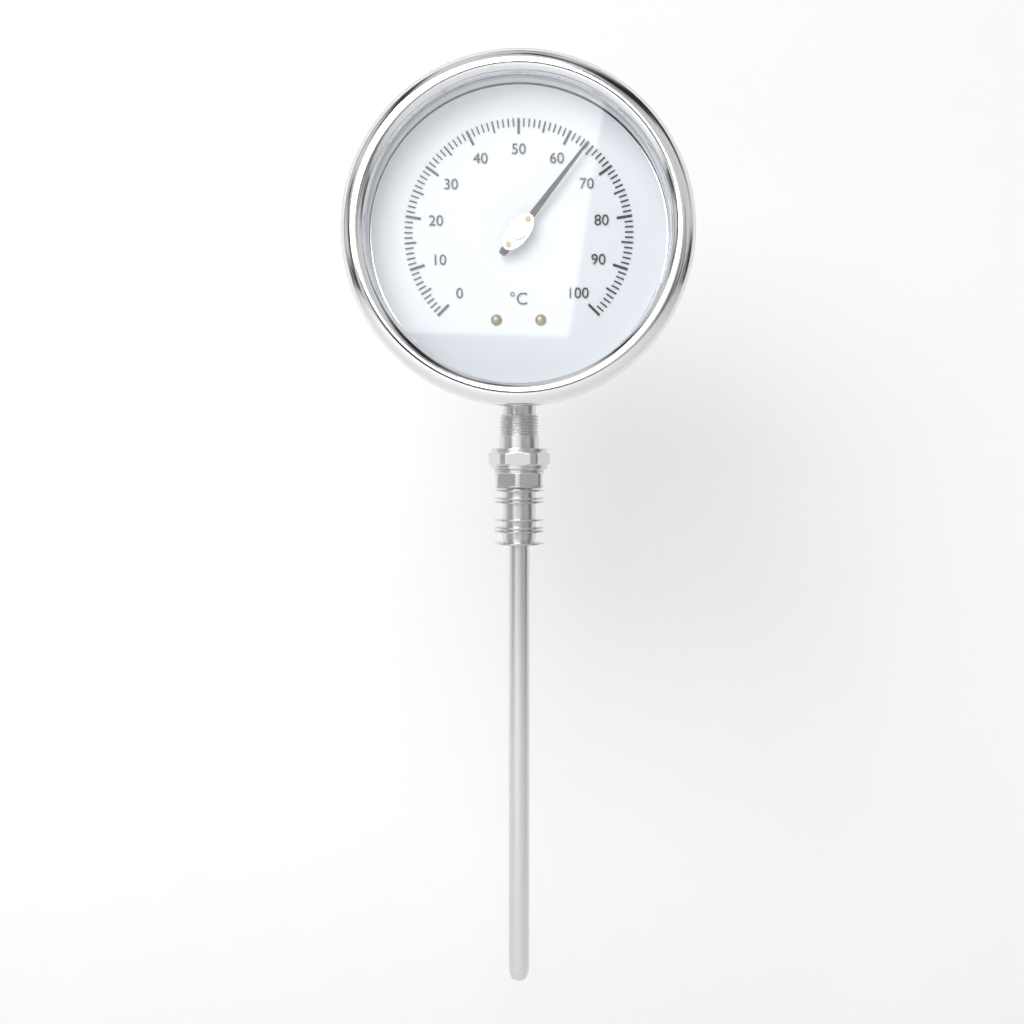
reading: 64 °C
